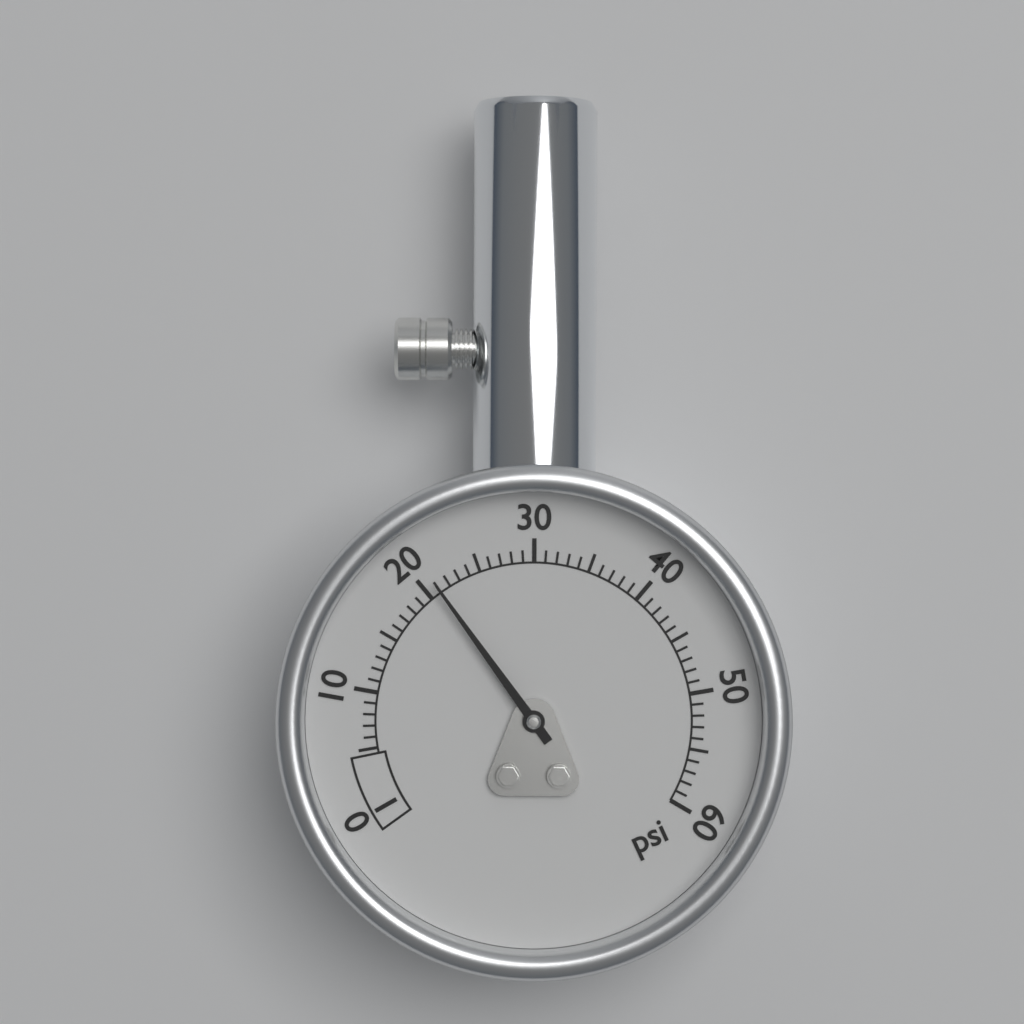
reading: 21 psi
